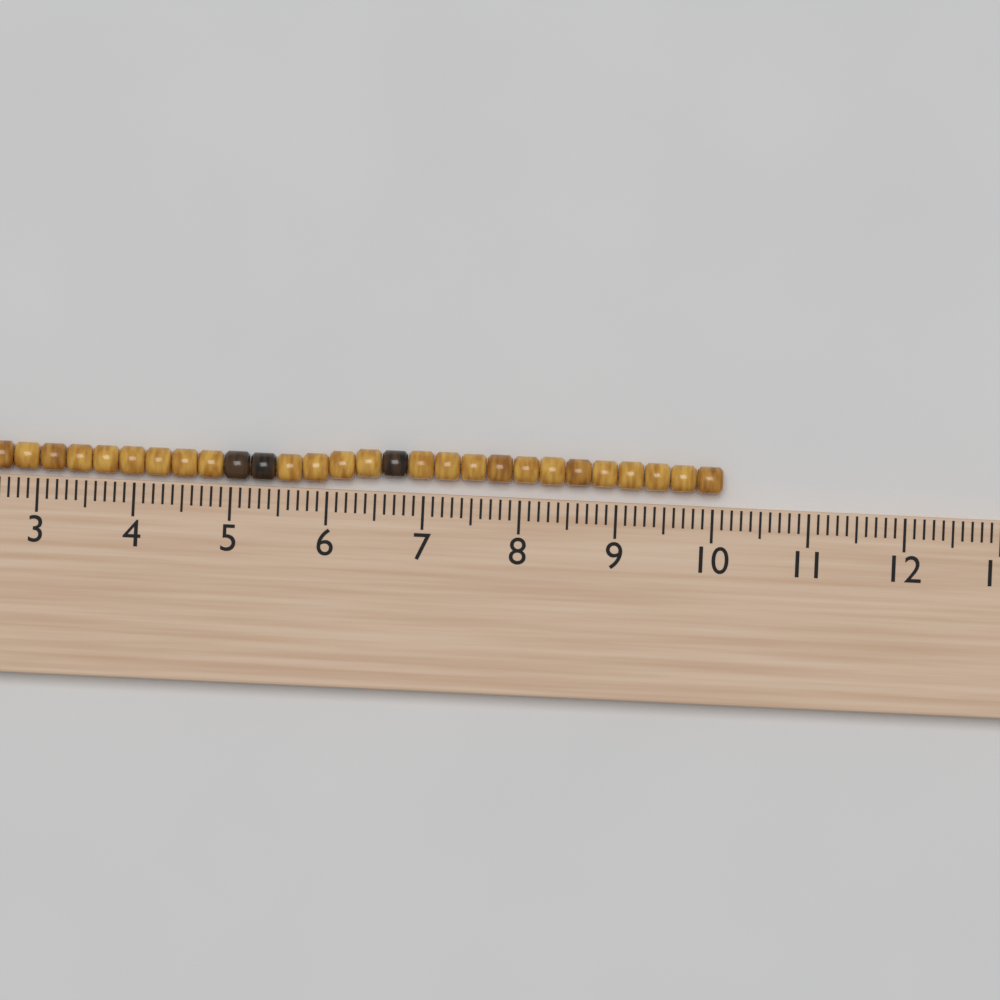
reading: 10.1 cm
